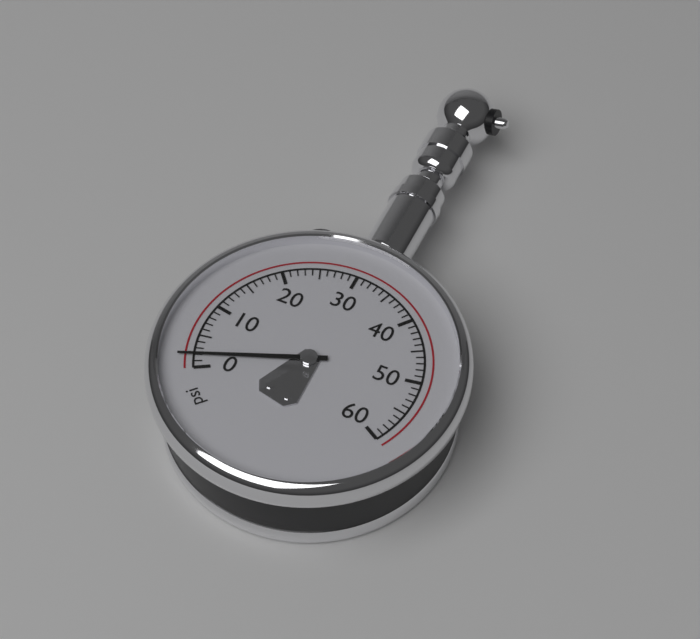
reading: 2 psi
